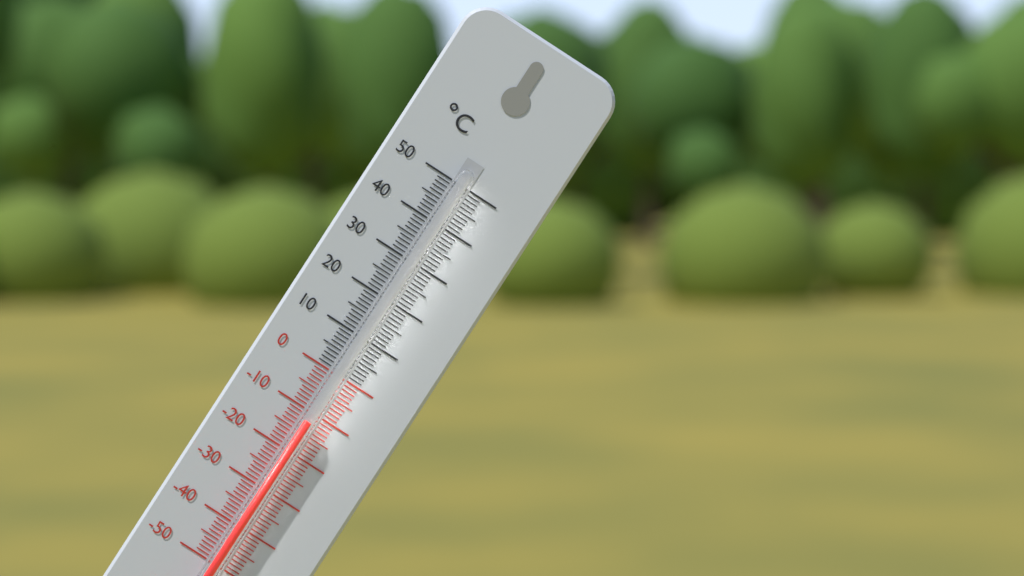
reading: -12 °C
